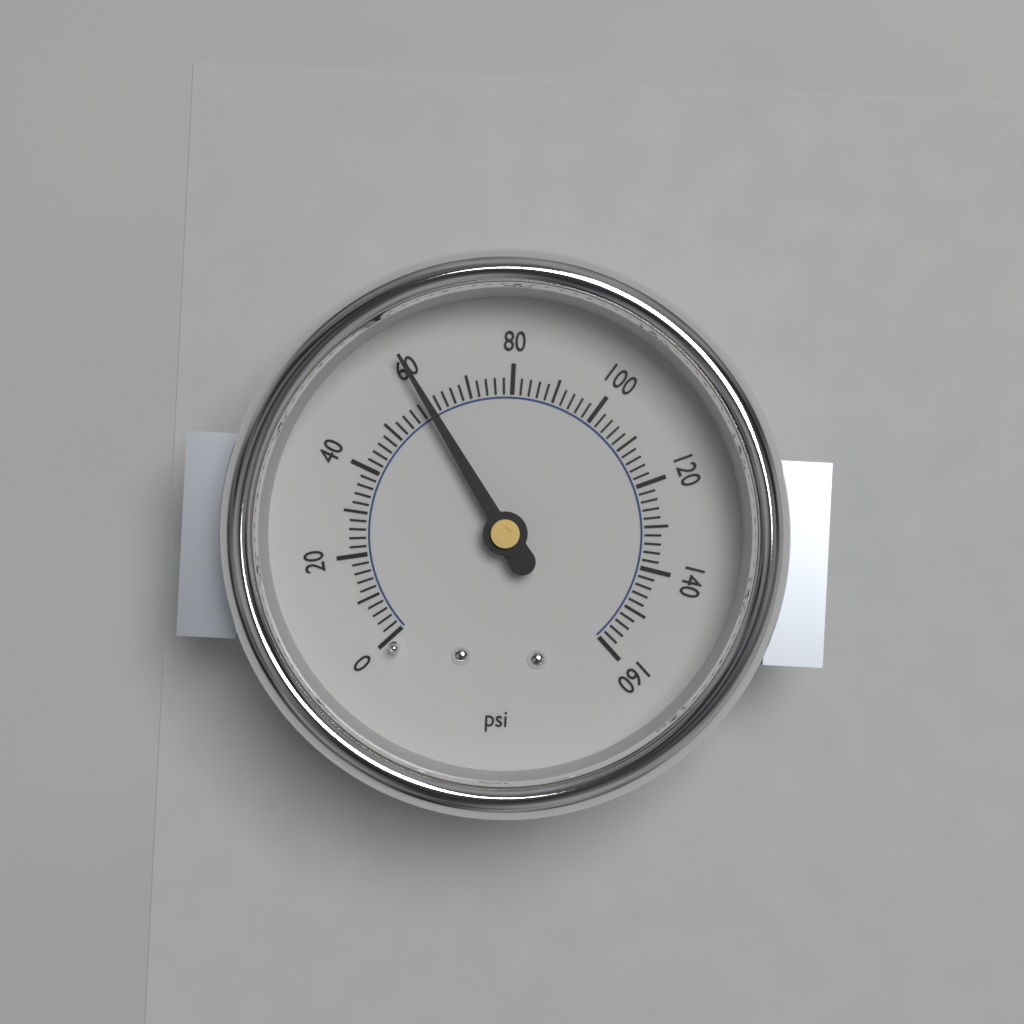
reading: 60 psi
